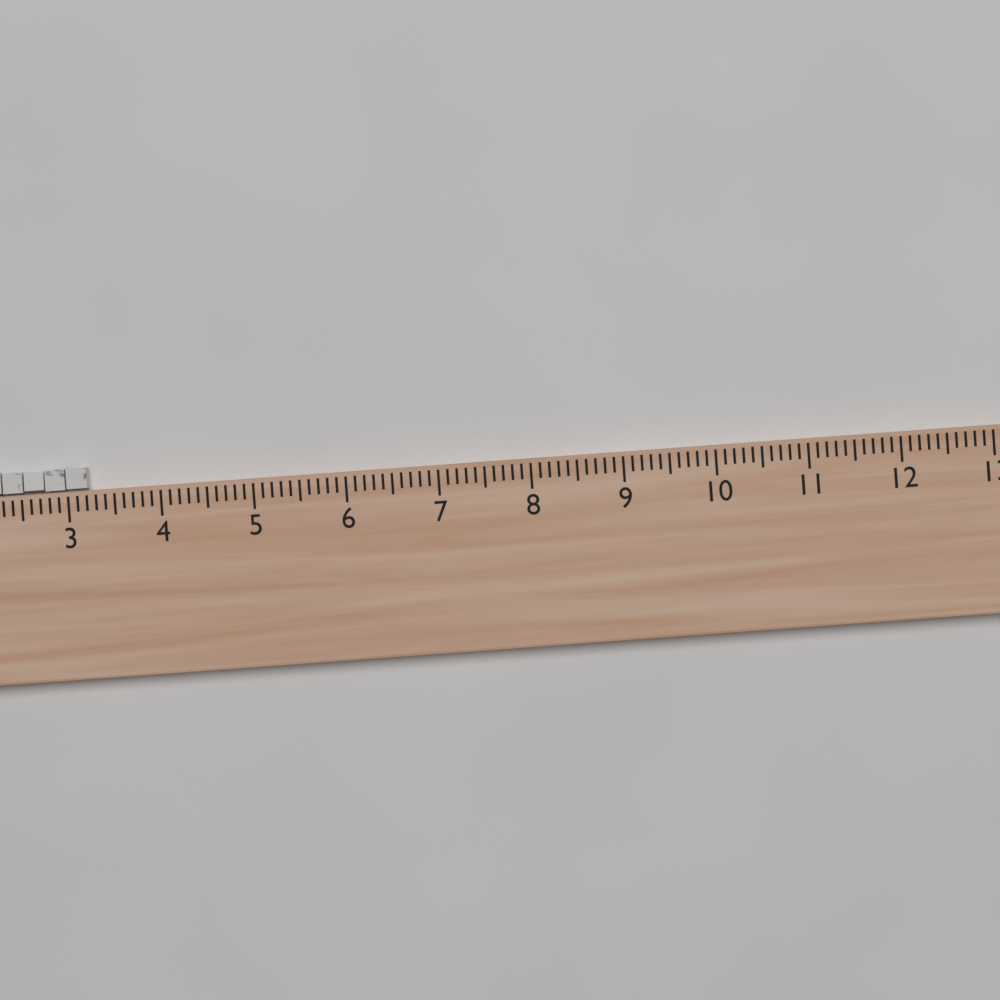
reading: 3.2 (no unit)
